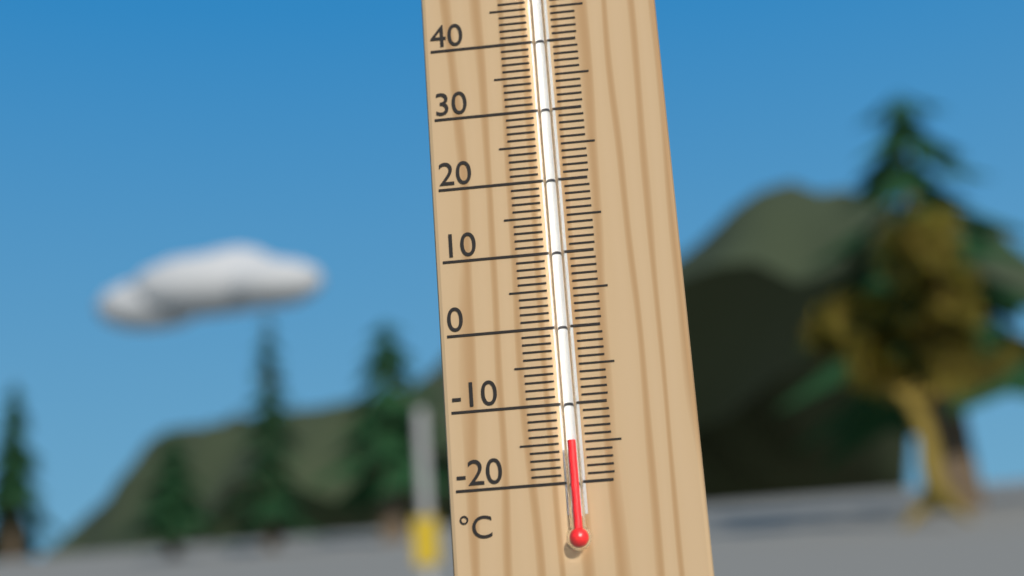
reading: -15 °C
